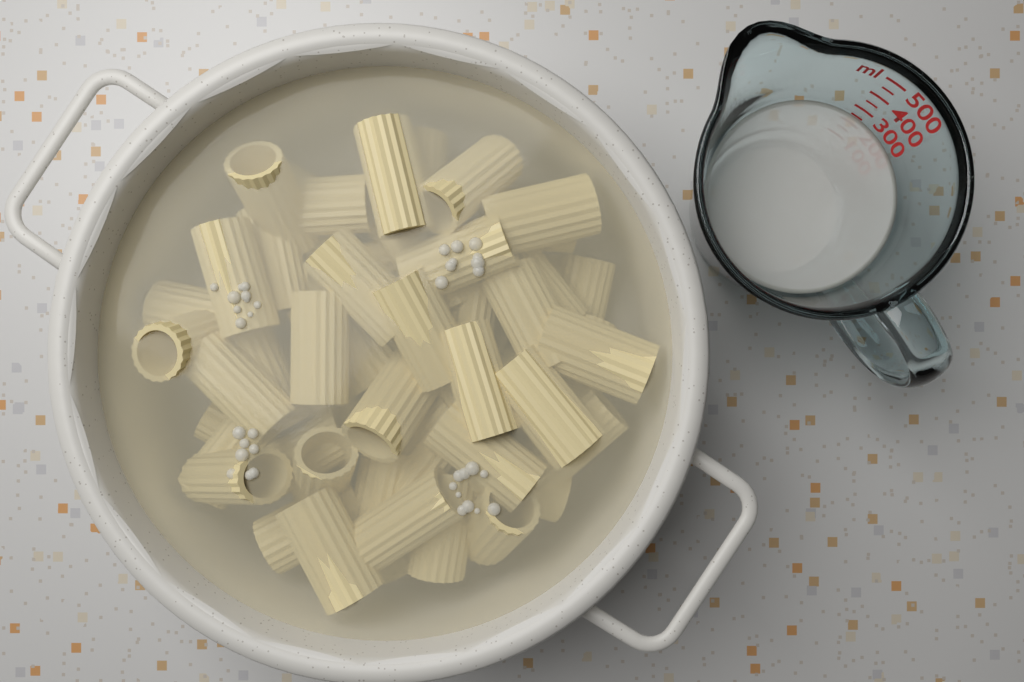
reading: 250 ml
